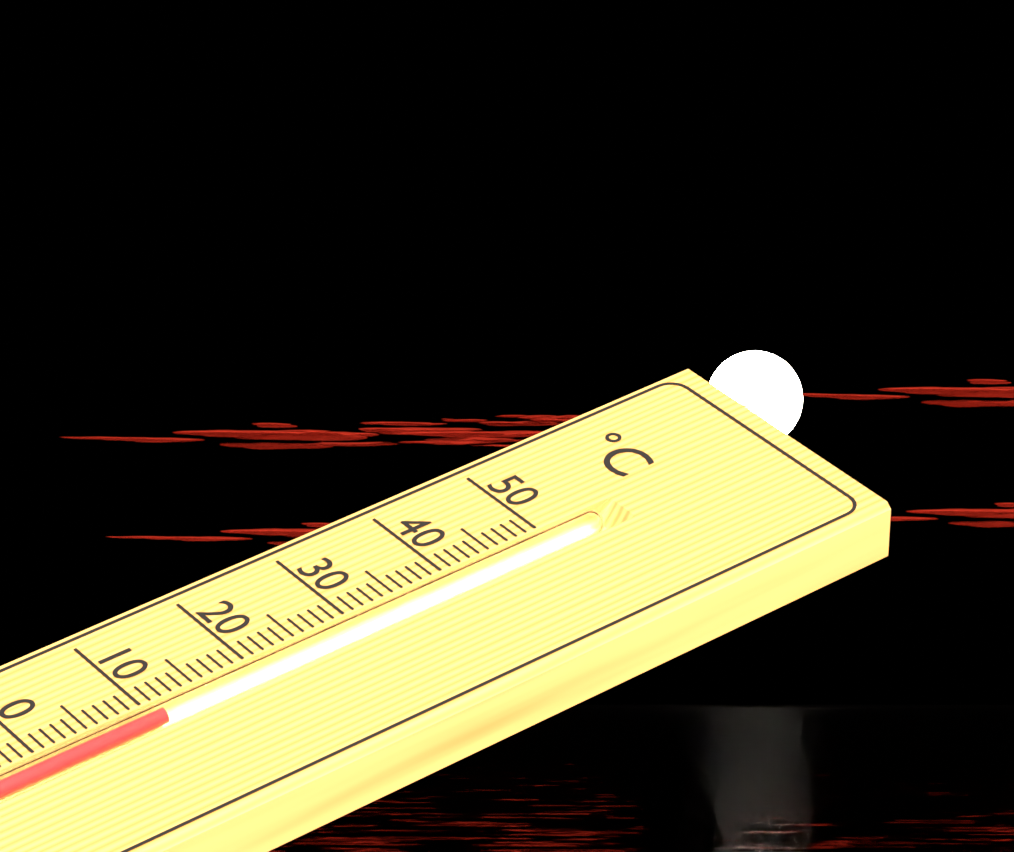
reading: 11 °C
